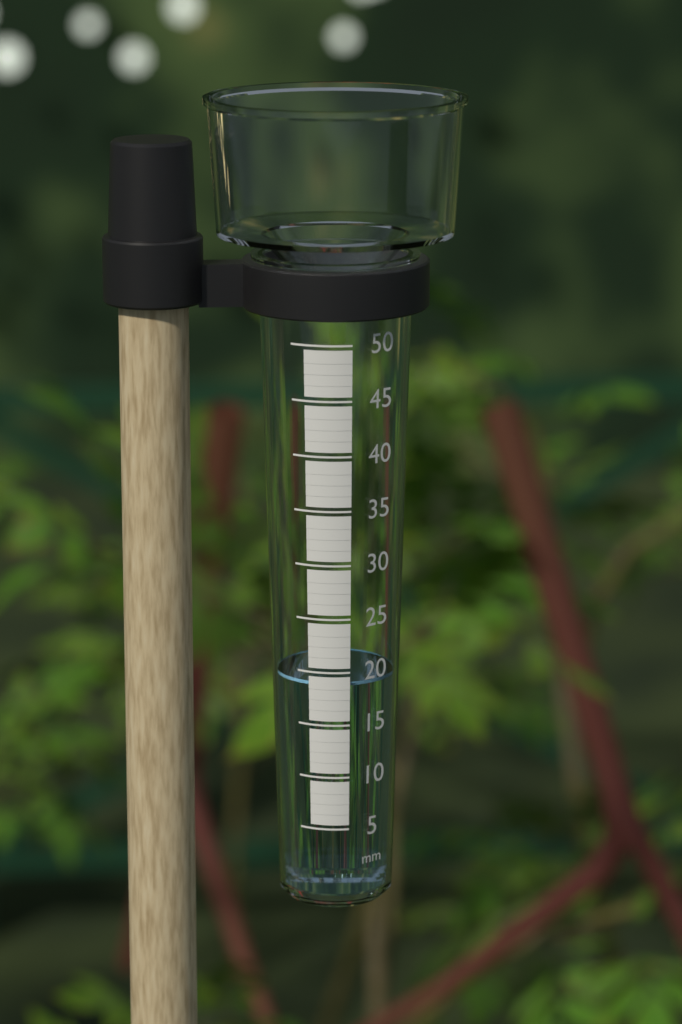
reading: 19 mm
